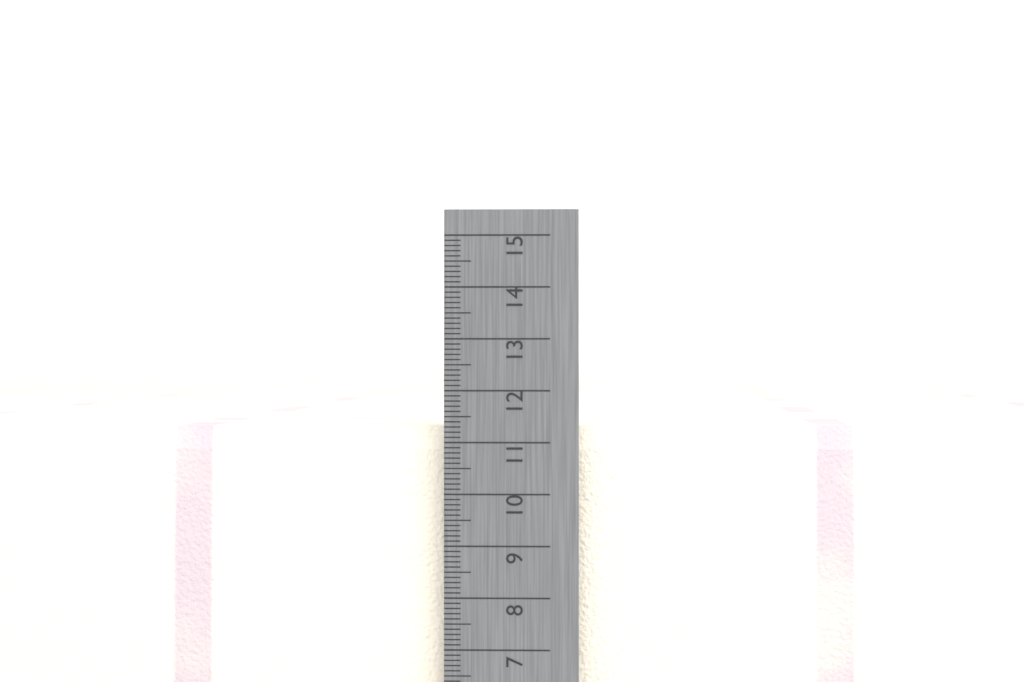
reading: 11.3 cm
